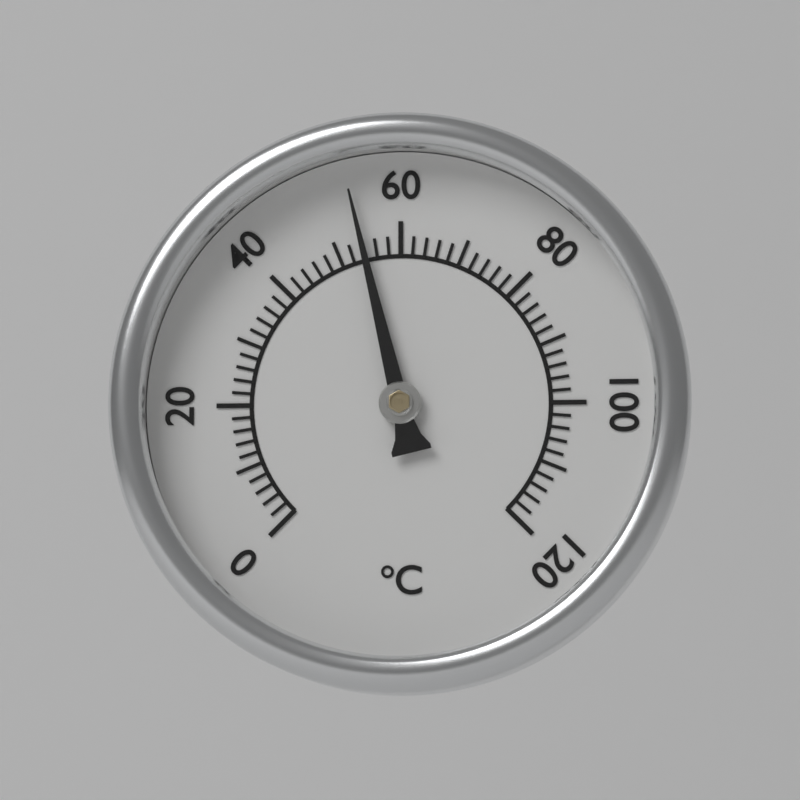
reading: 54 °C
